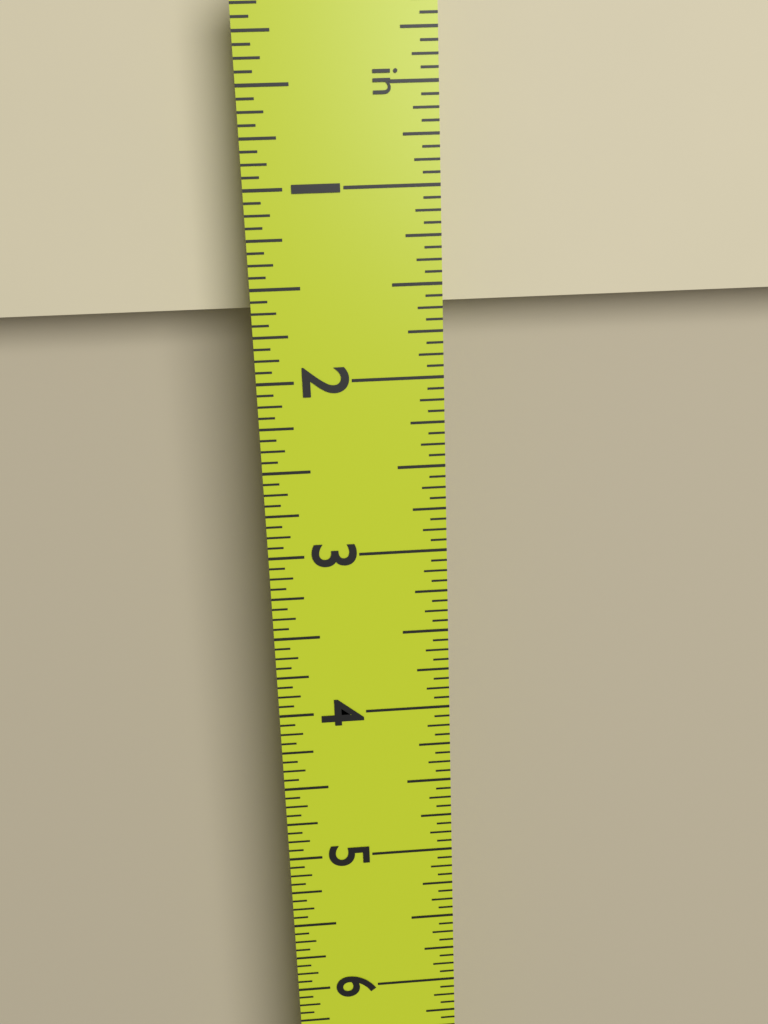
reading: 1.6250 in
